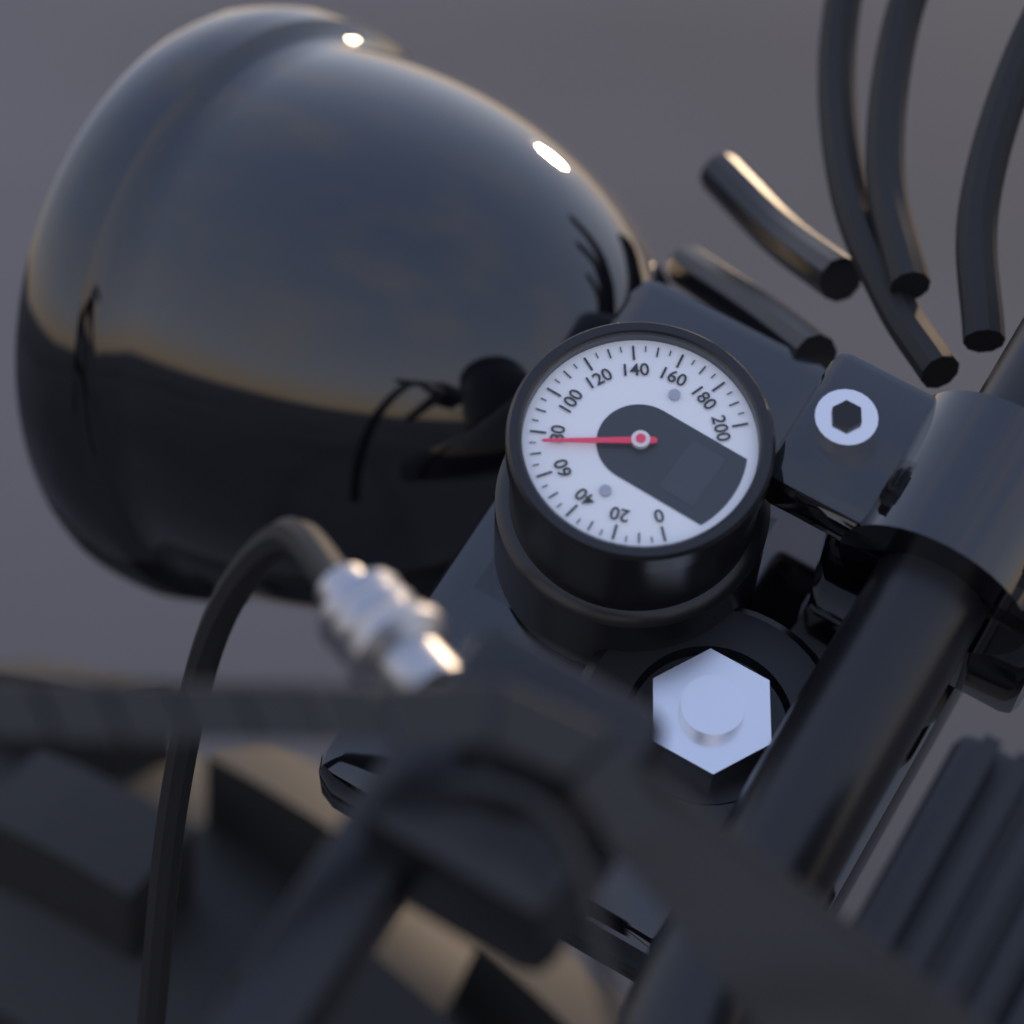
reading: 75 (no unit)
